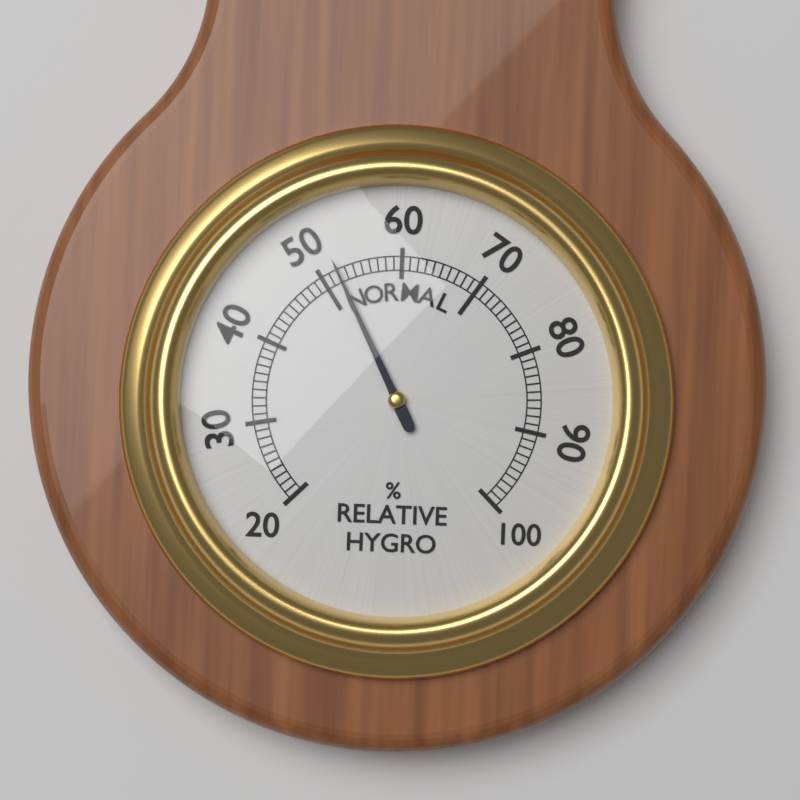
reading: 52 %
